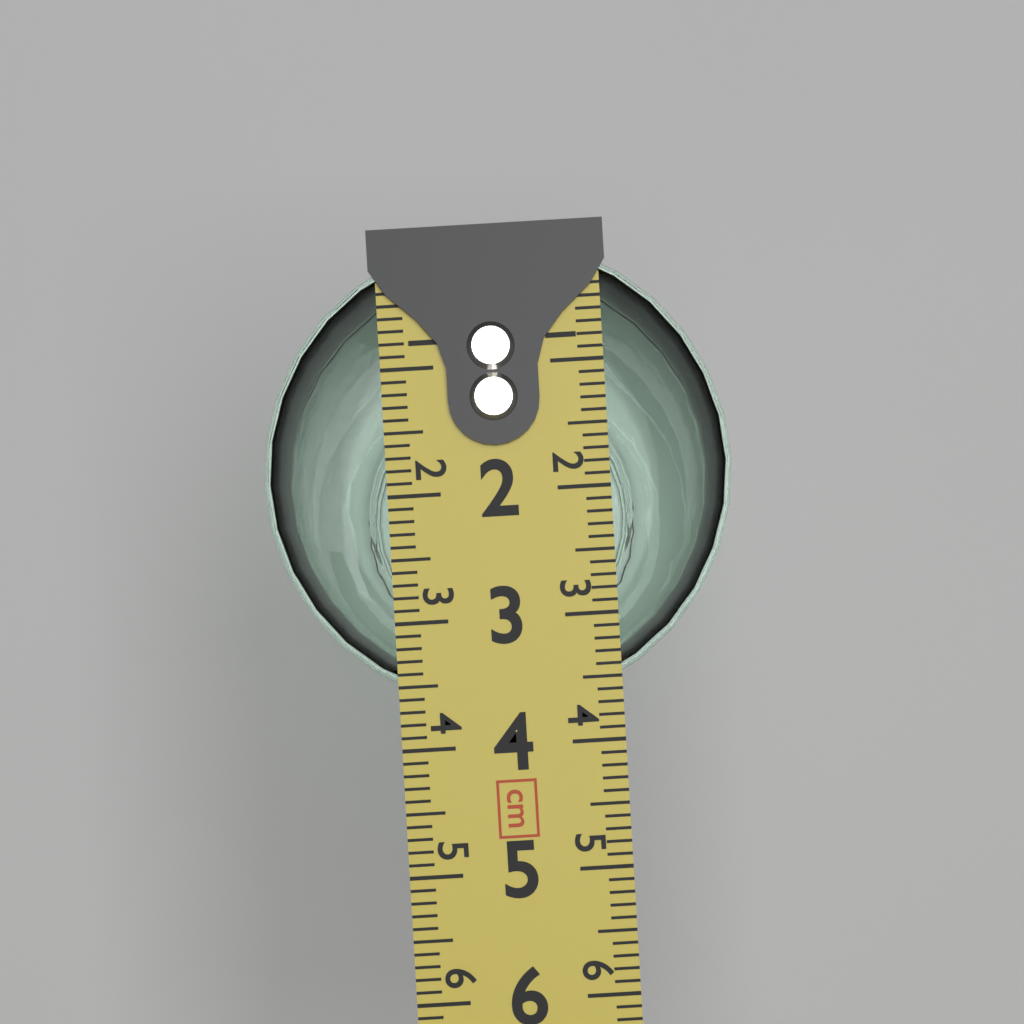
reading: 3.7 cm
